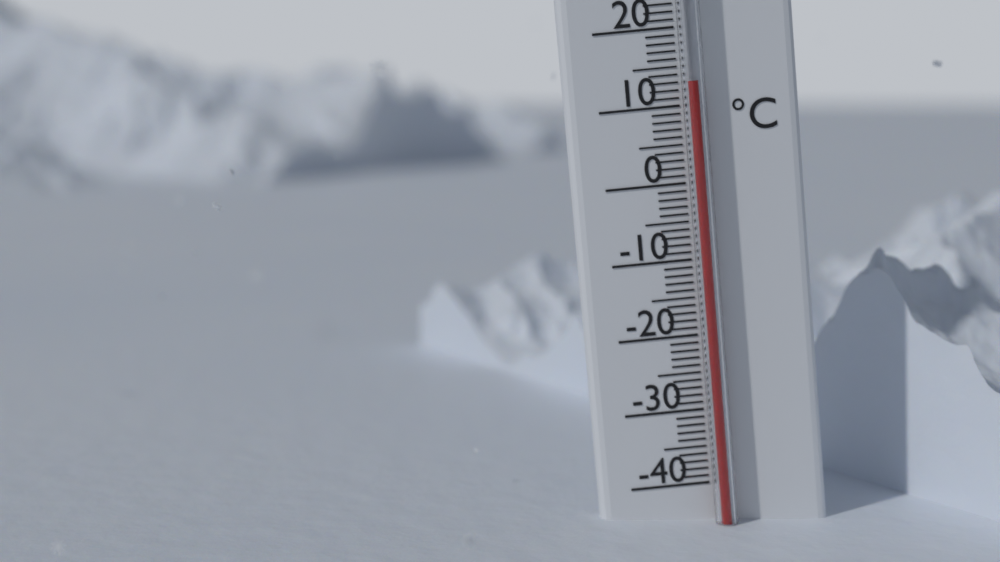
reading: 13 °C
